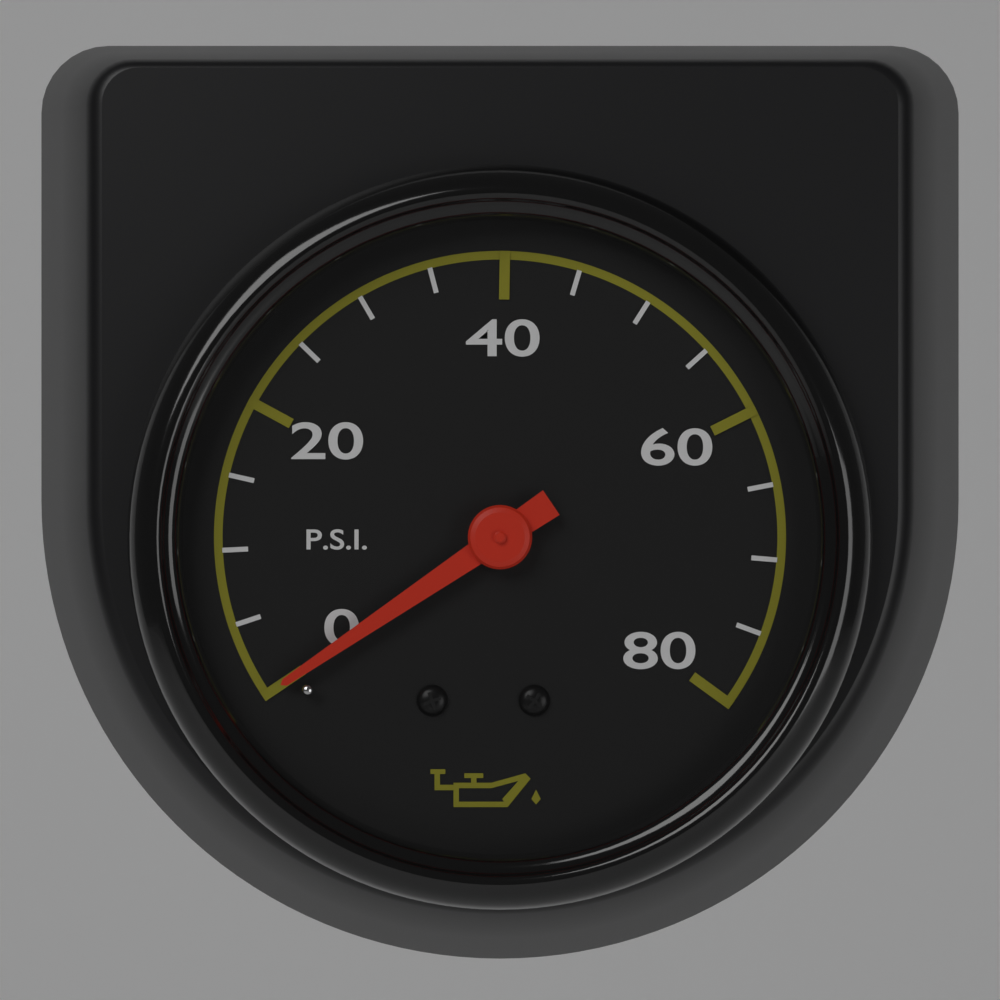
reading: 0 psi
